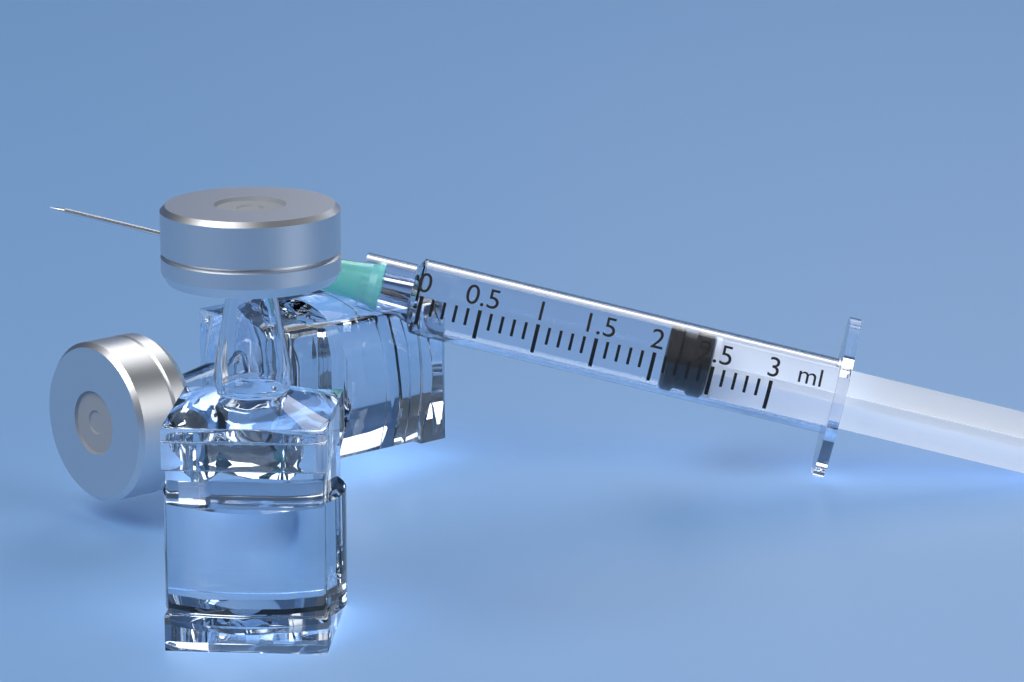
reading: 2.1 ml
